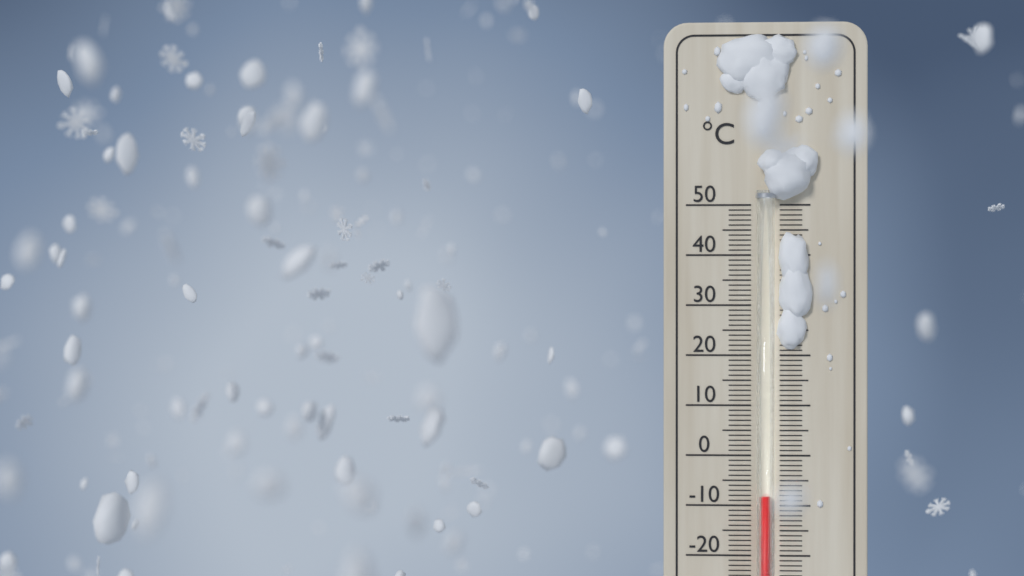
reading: -8 °C
